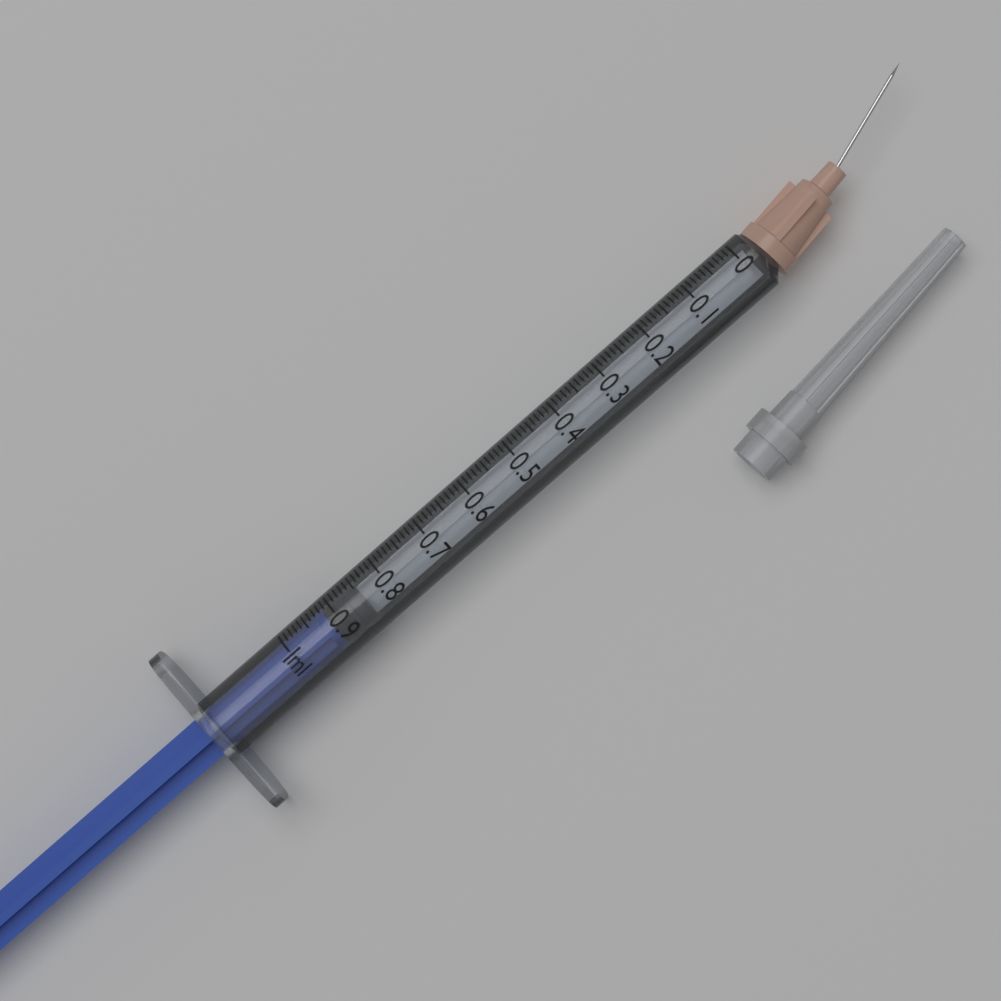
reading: 0.85 ml
